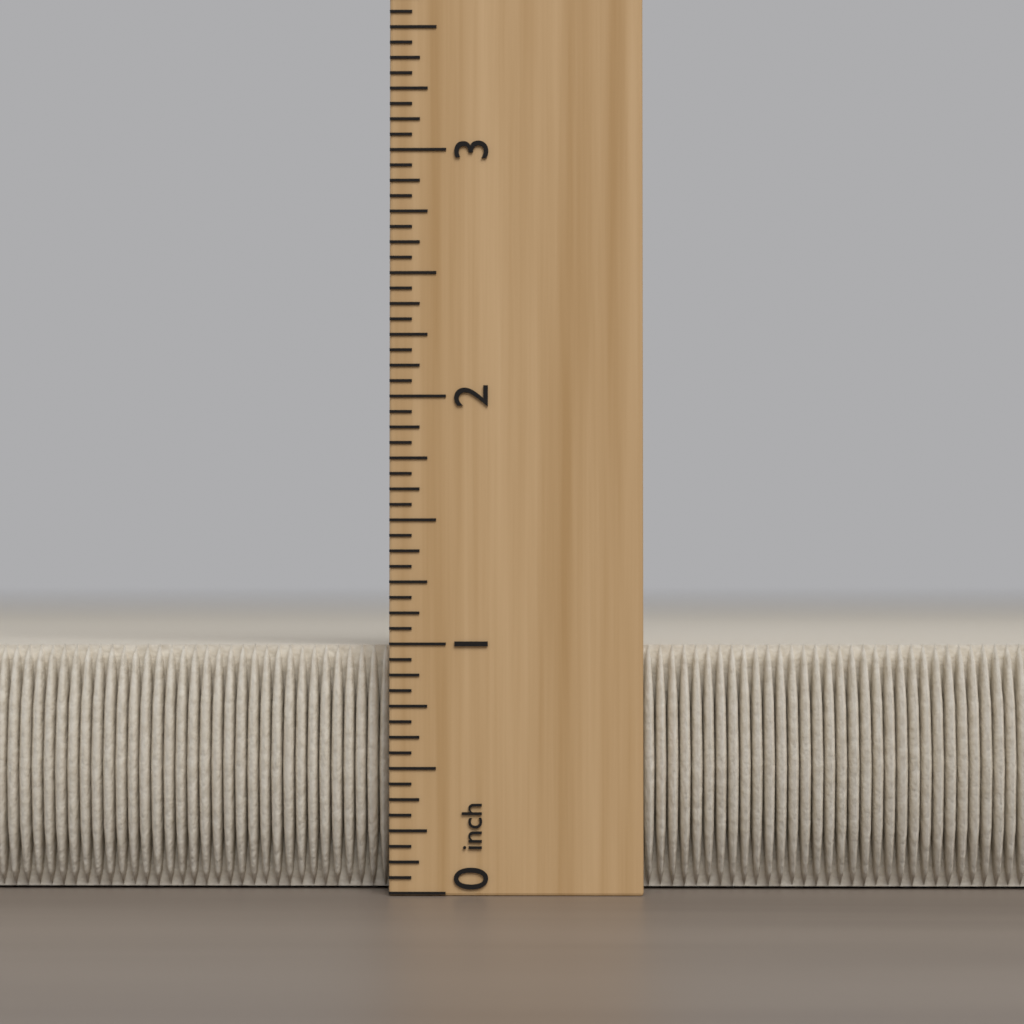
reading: 1.0000 inch
